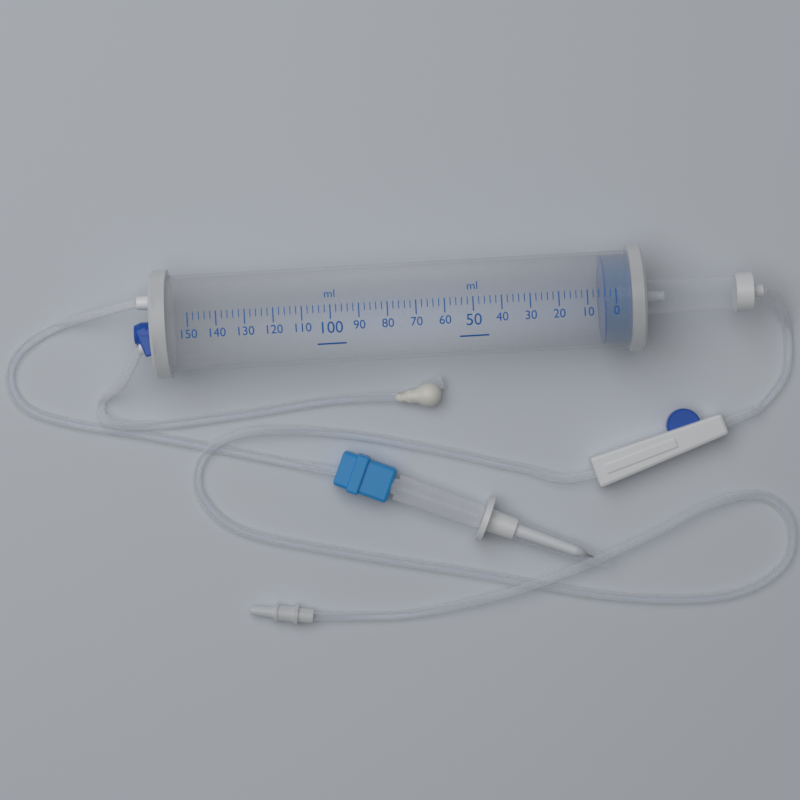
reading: 4 ml
